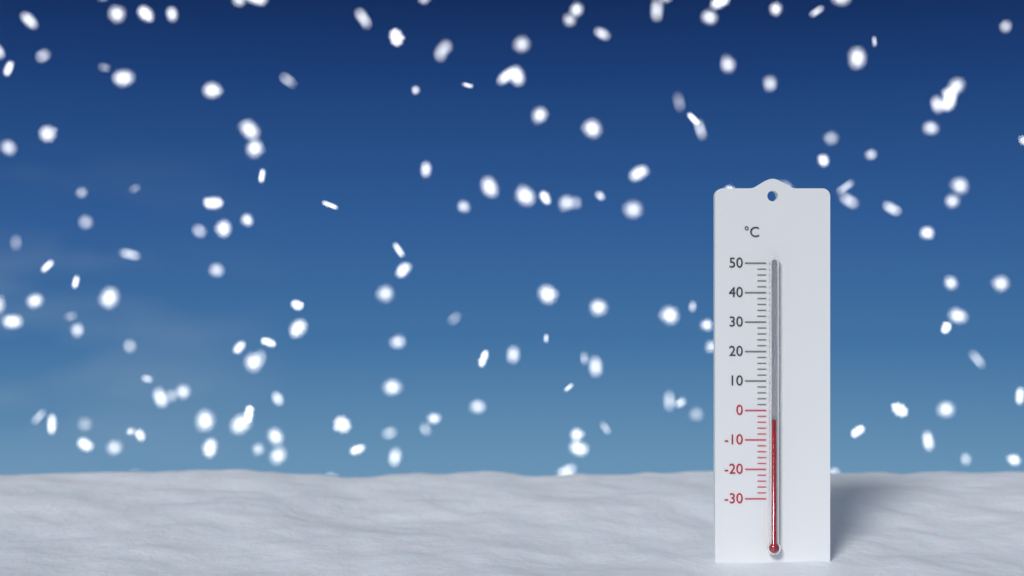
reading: -3 °C
